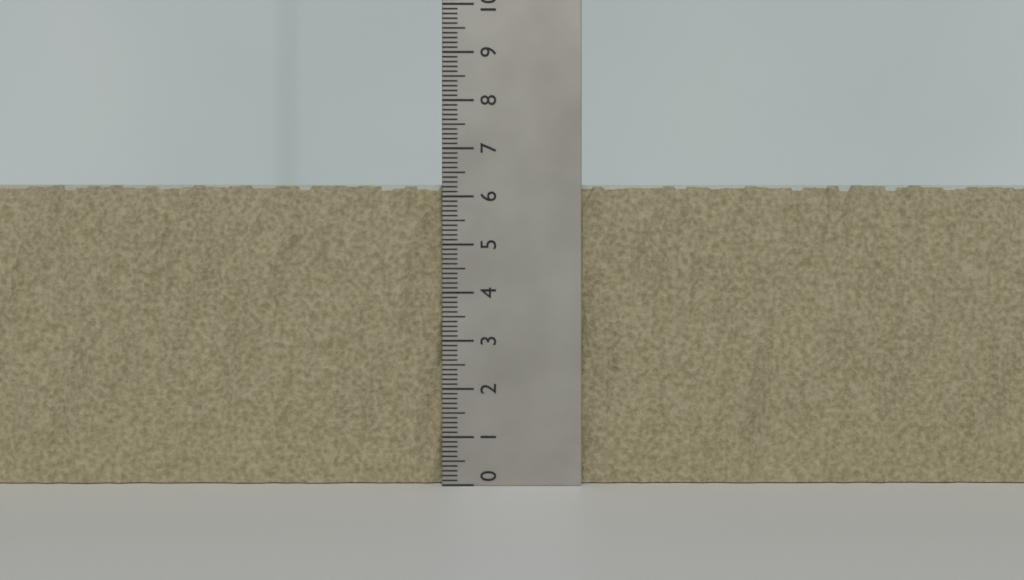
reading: 6.3 (no unit)
